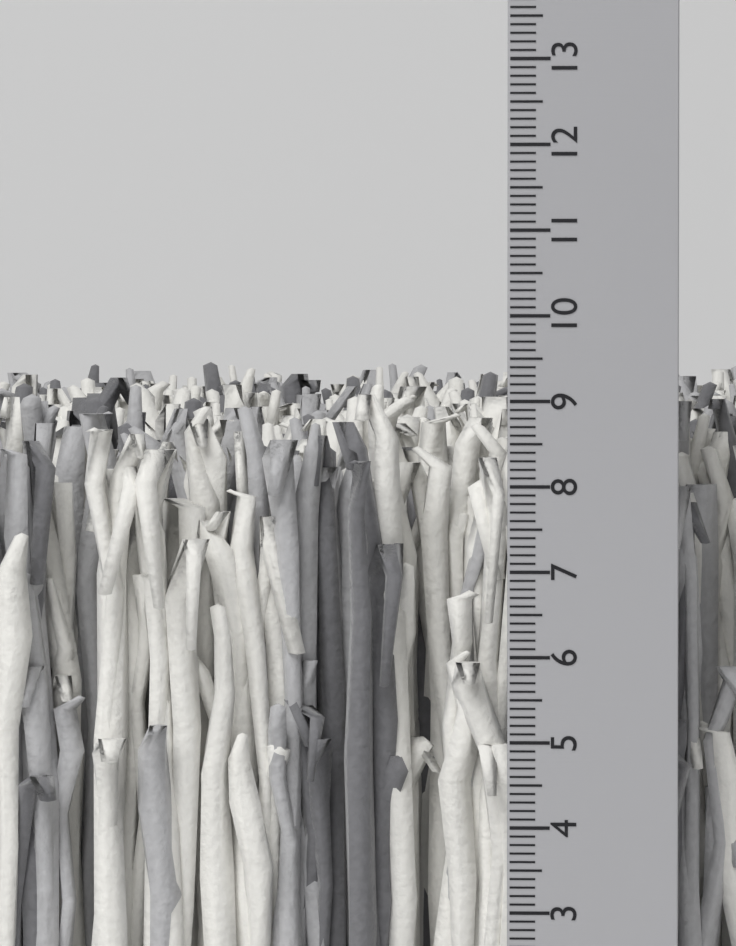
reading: 9.3 cm
